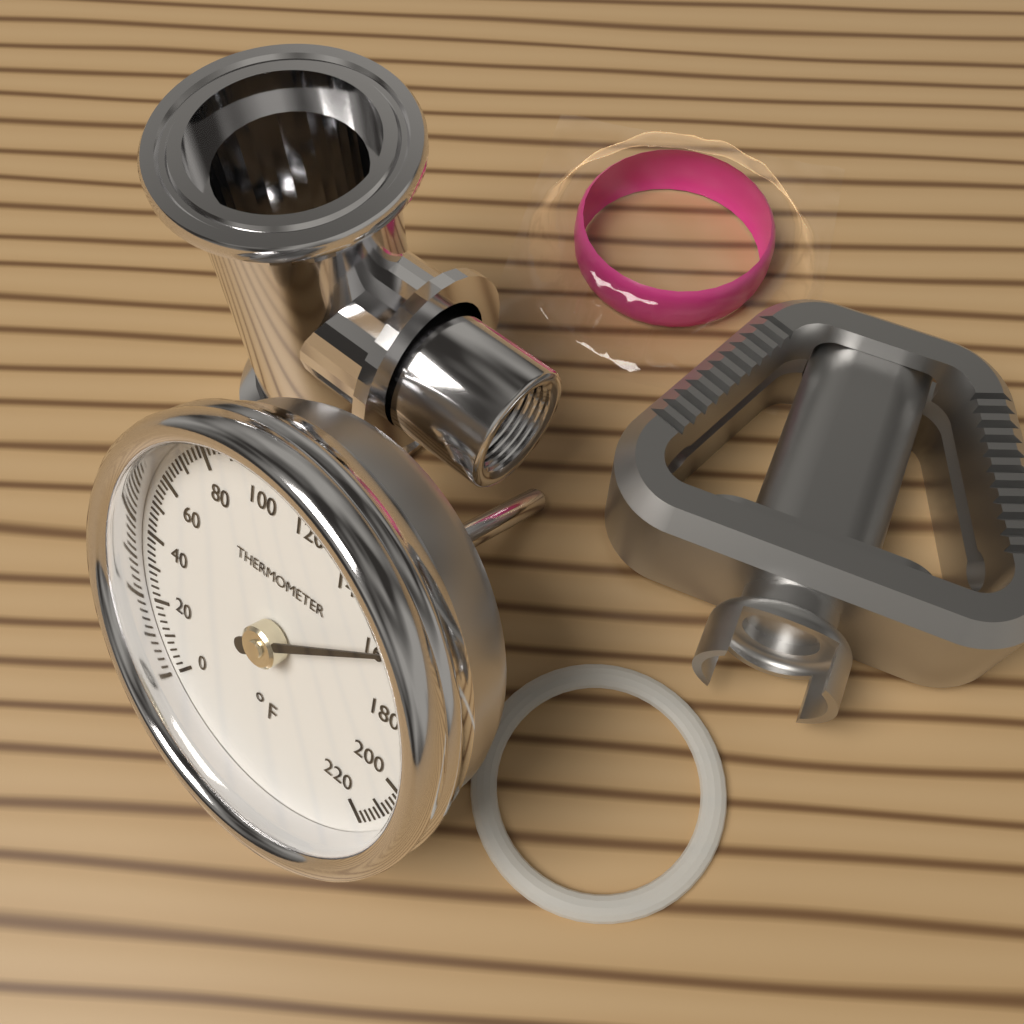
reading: 158 °F
